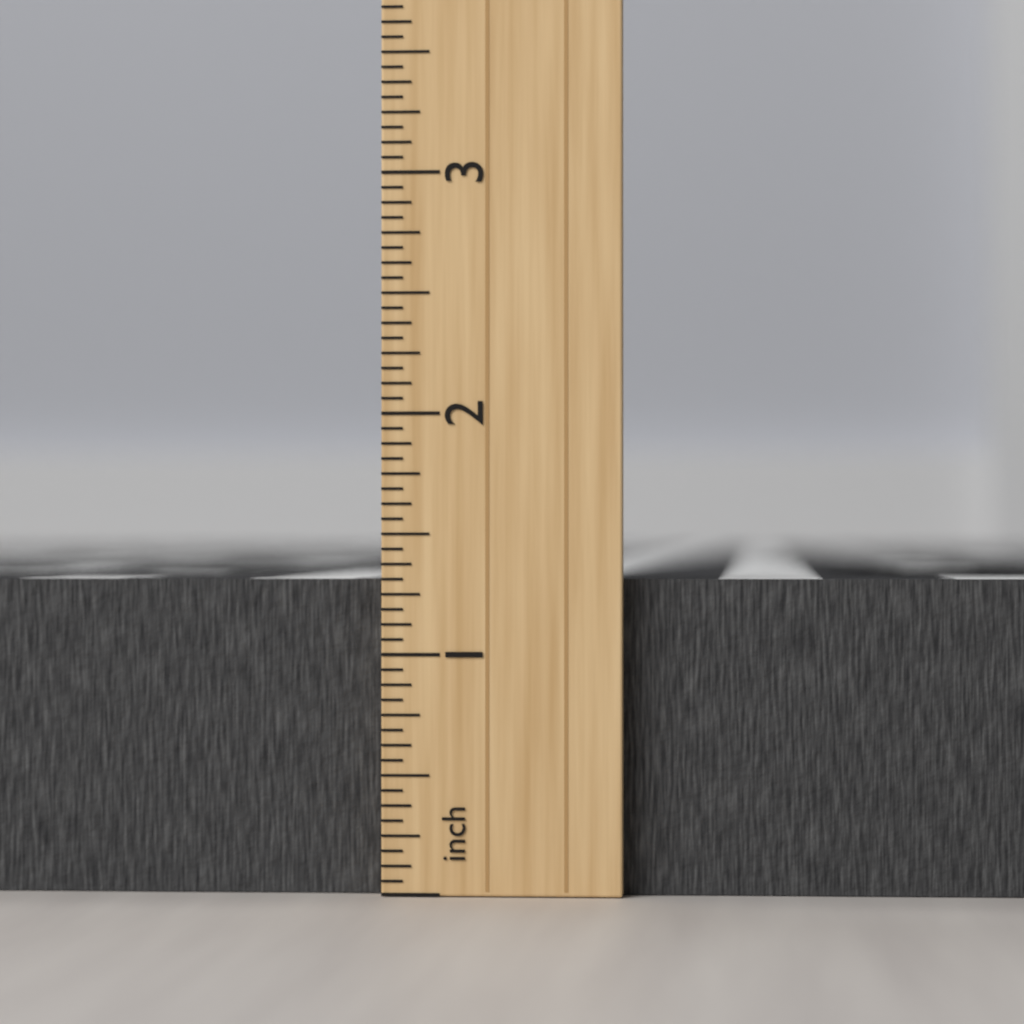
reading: 1.3125 inch
